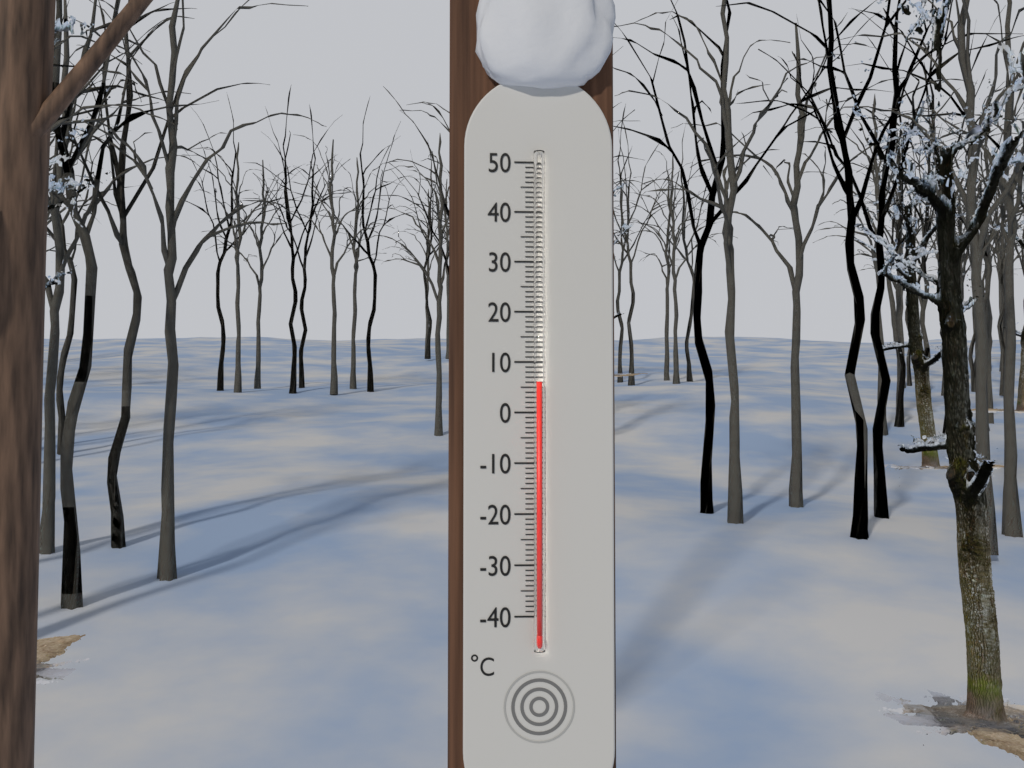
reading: 6 °C
